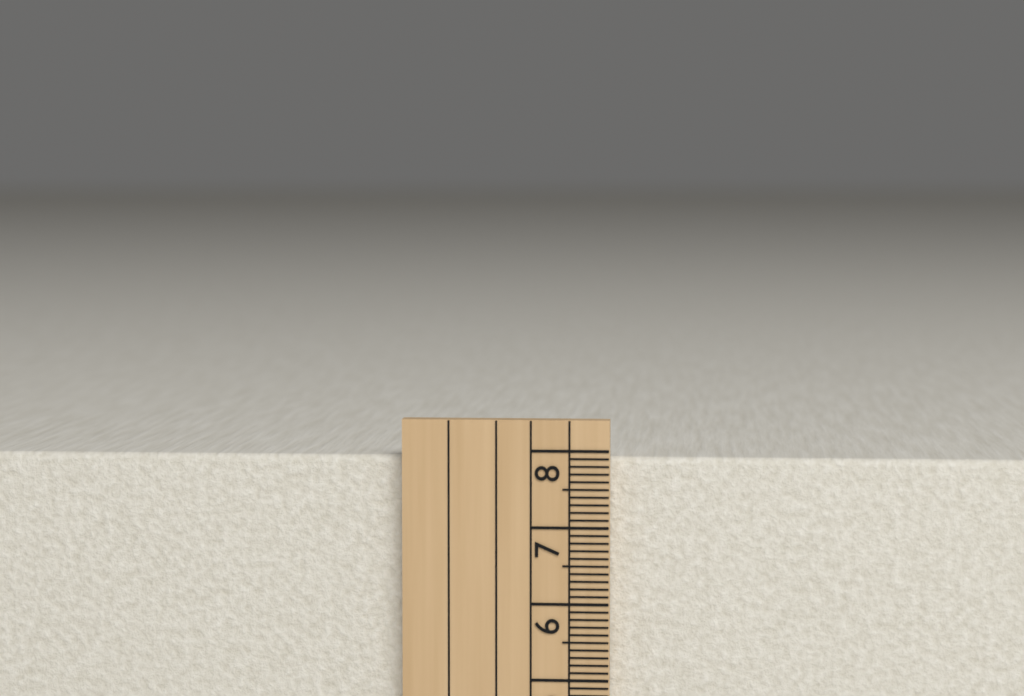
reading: 7.9 cm
